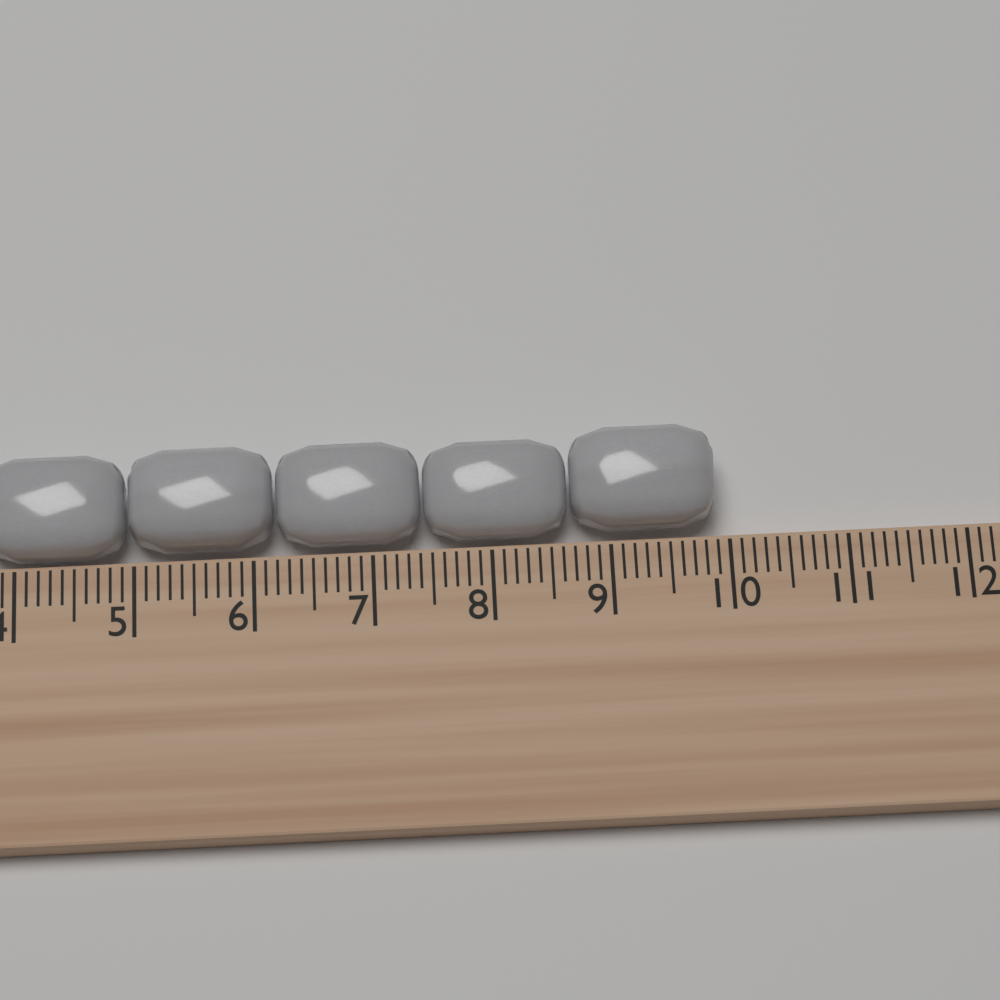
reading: 9.9 cm
